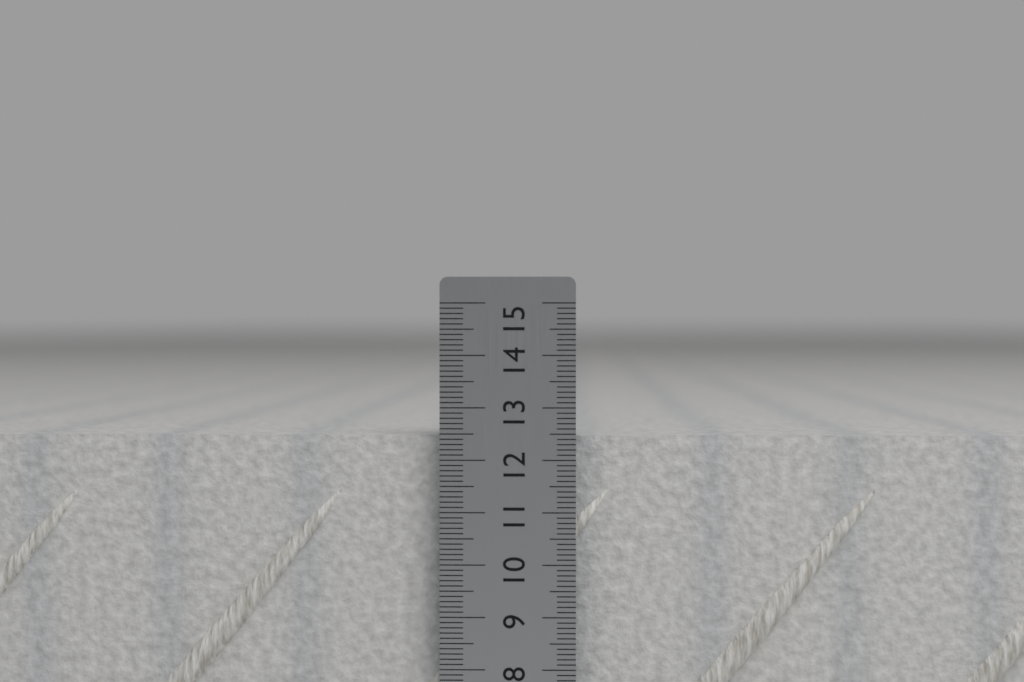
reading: 12.5 cm
